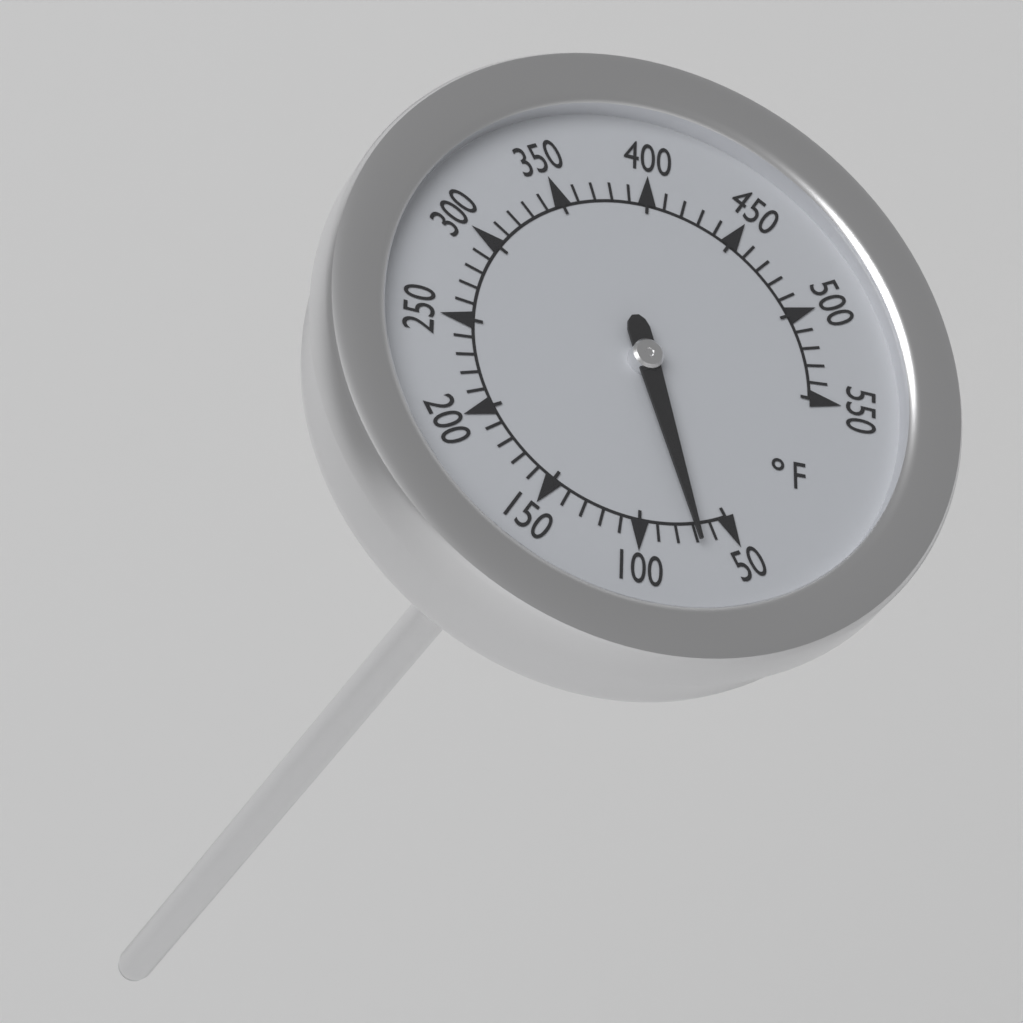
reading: 70 °F
